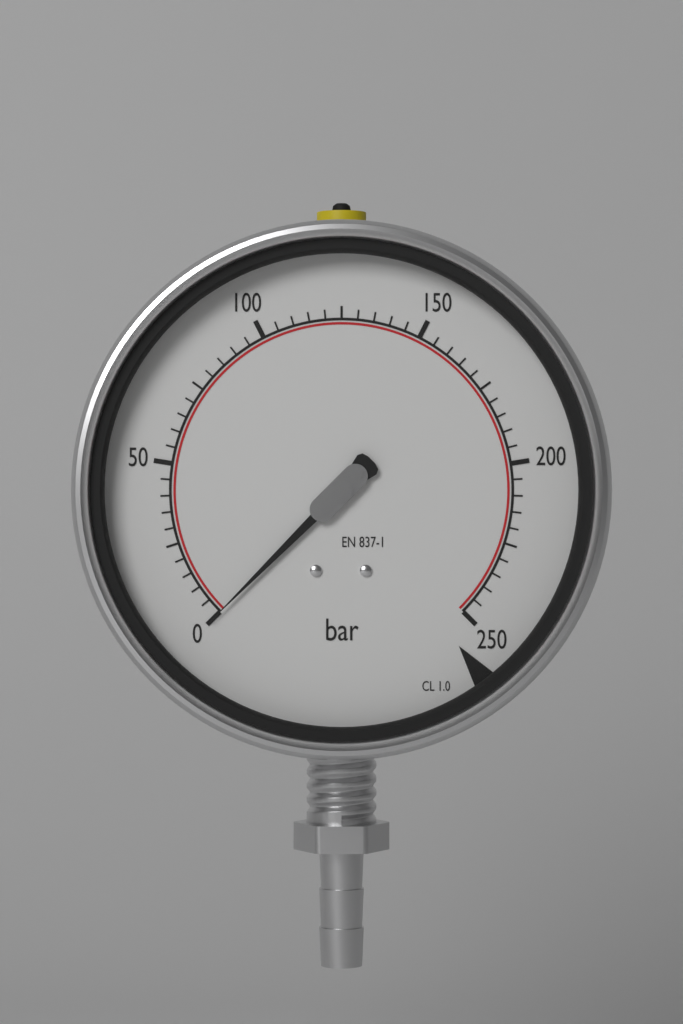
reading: 0 bar
